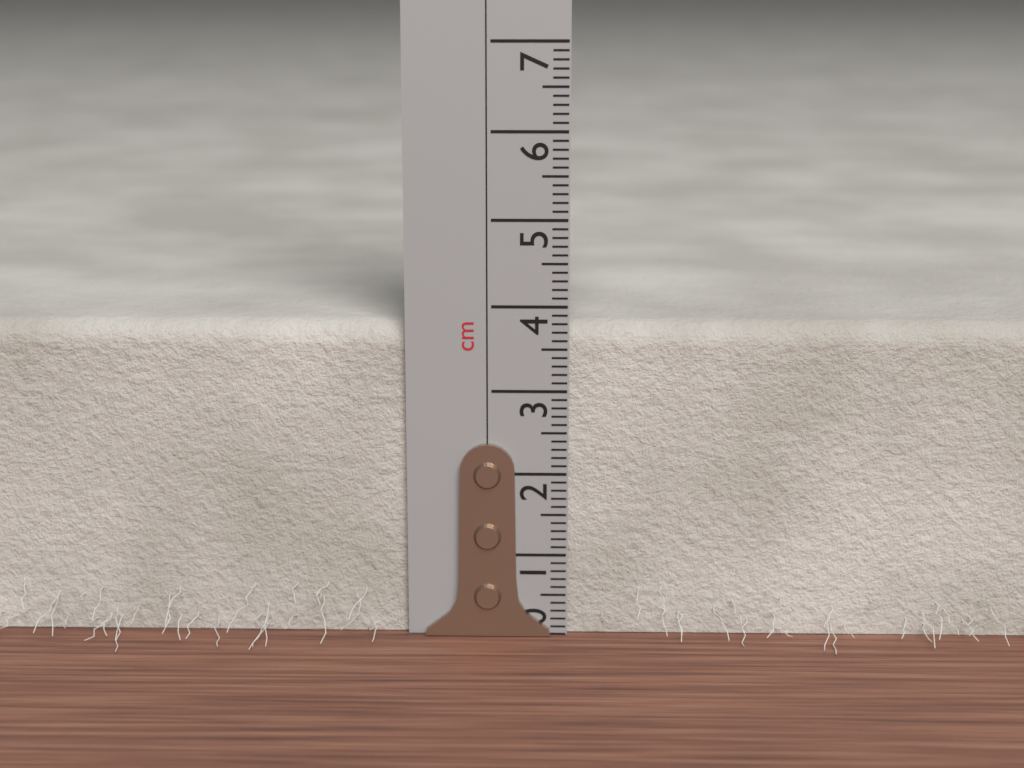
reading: 3.8 cm
